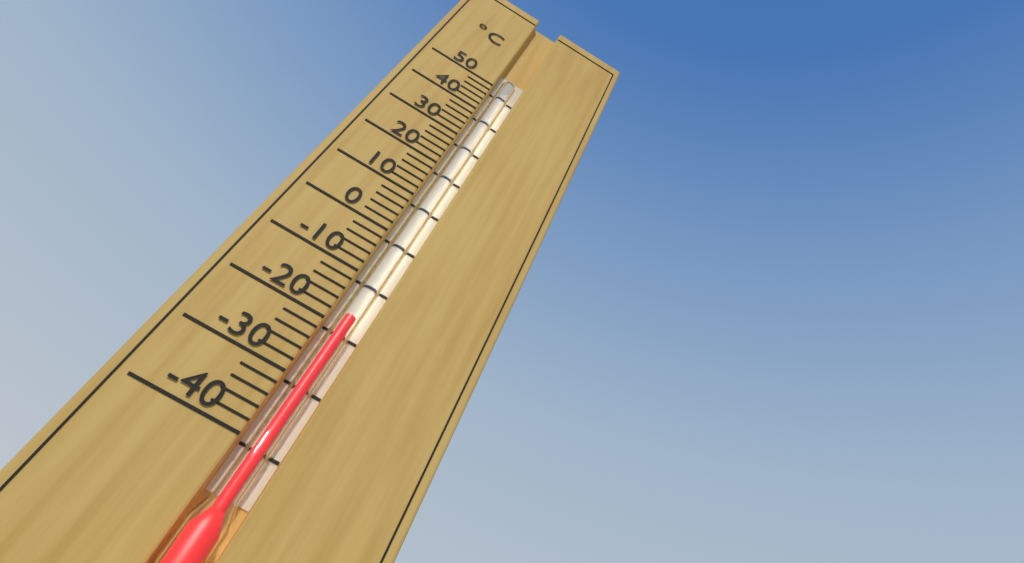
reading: -18 °C
